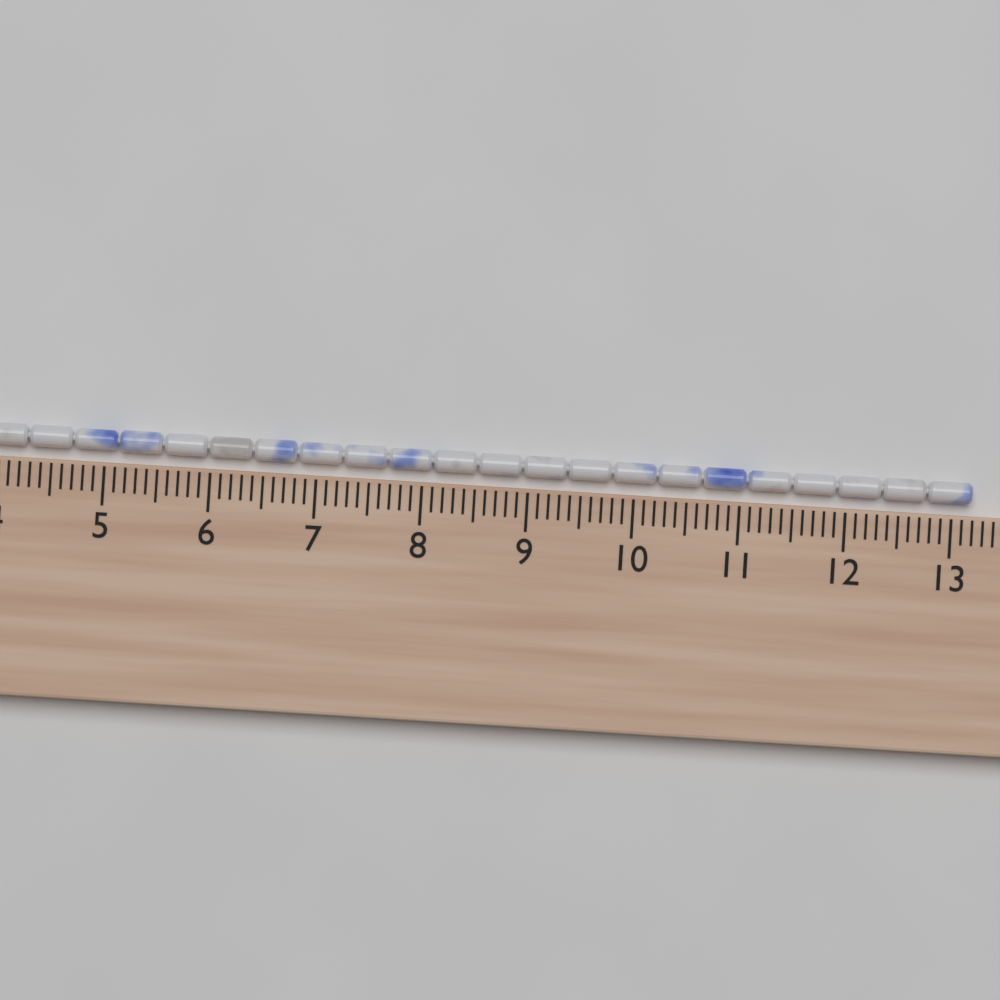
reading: 13.2 cm
